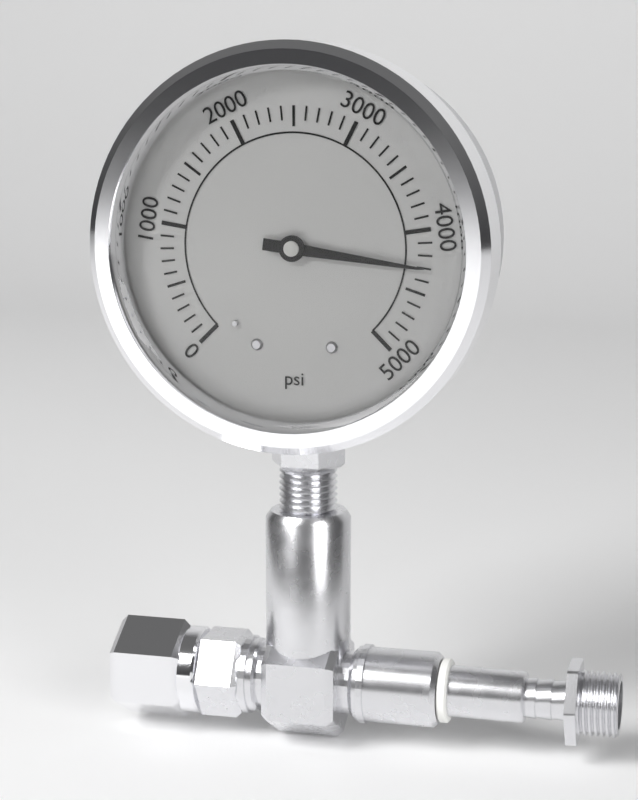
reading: 4300 psi
